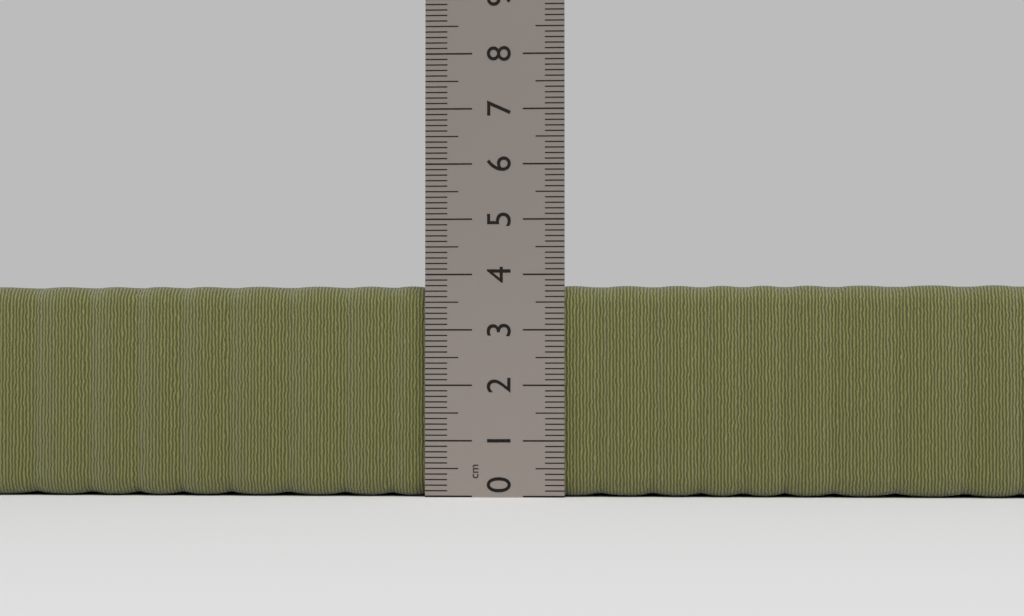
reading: 3.8 cm
